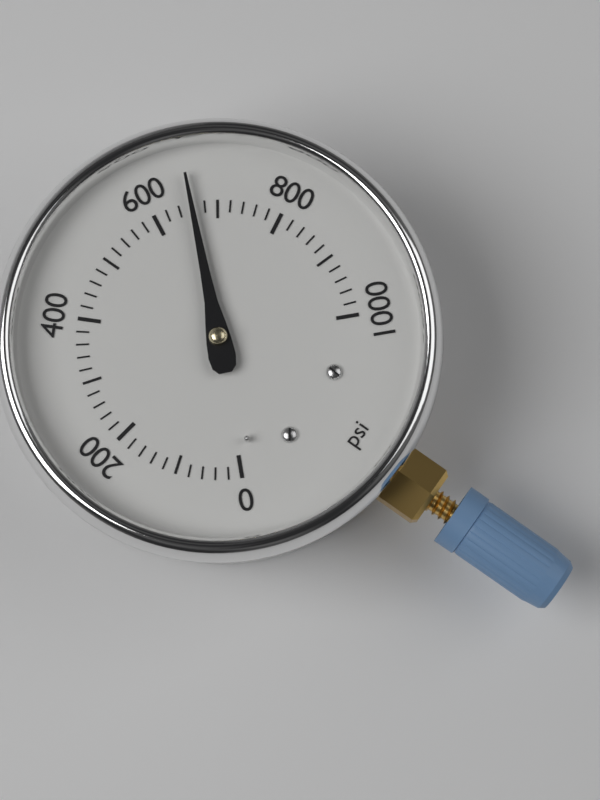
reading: 660 psi
